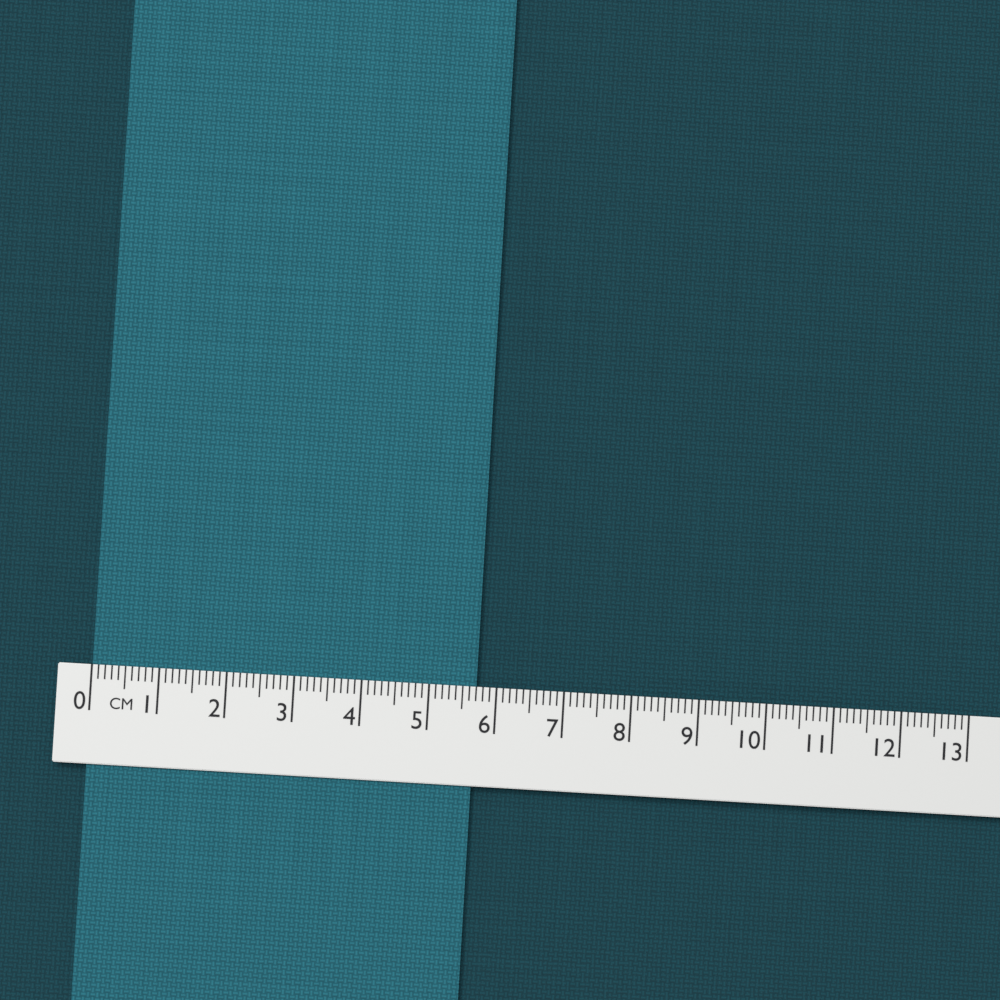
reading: 5.7 cm
